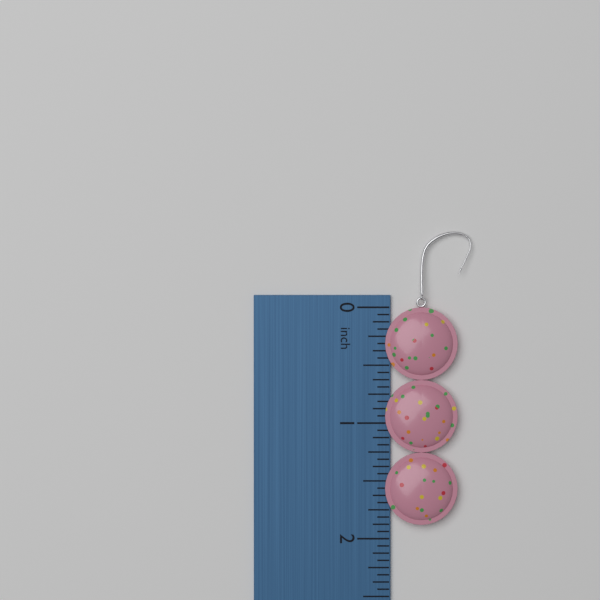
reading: 1.8750 inch
